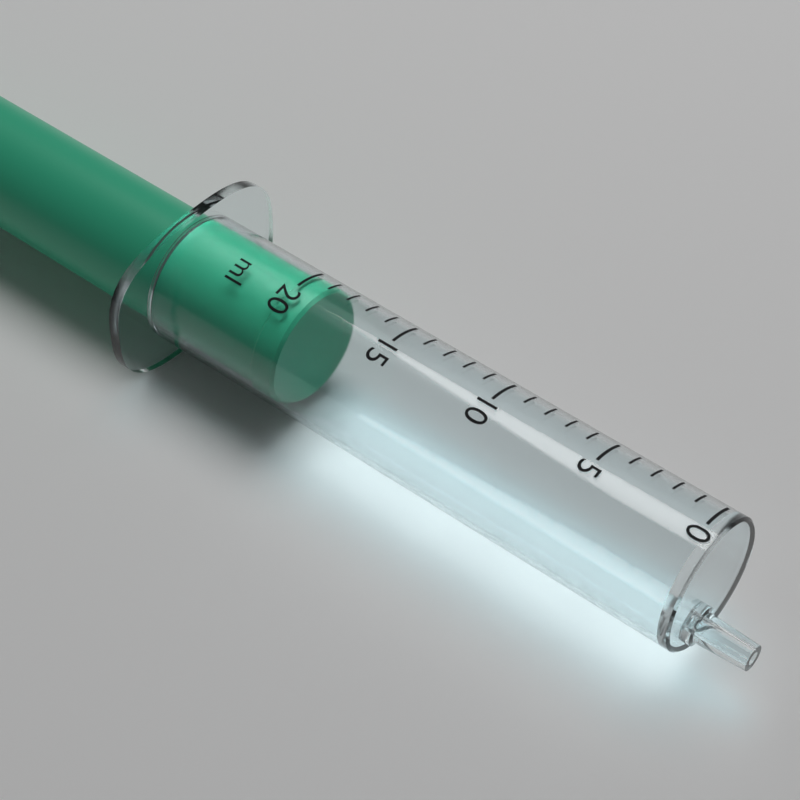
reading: 19 ml
